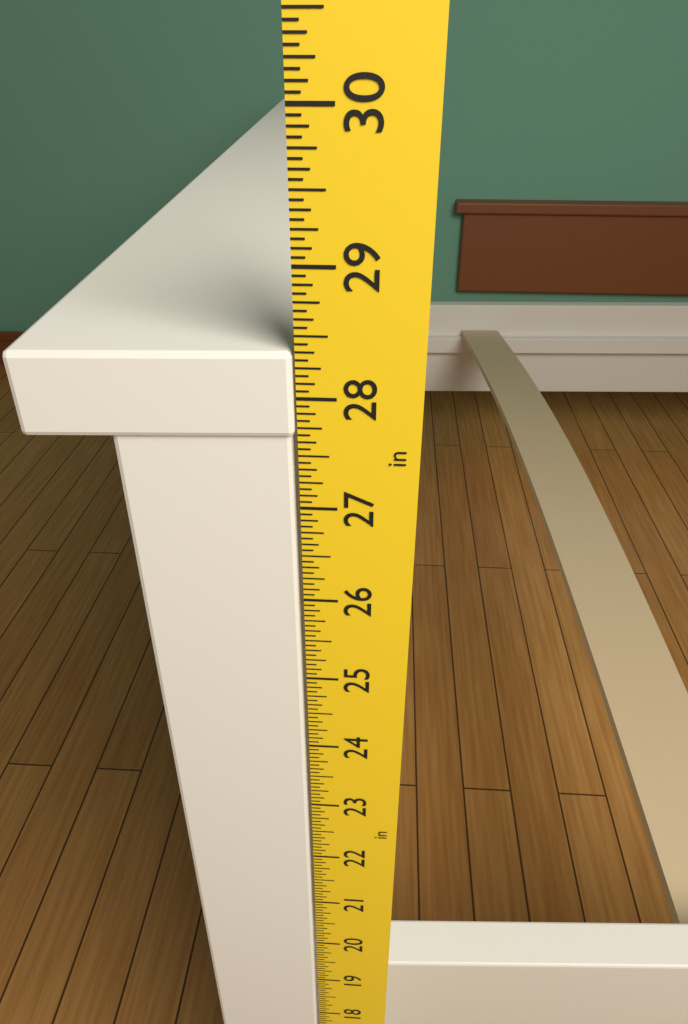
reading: 28.3750 in
